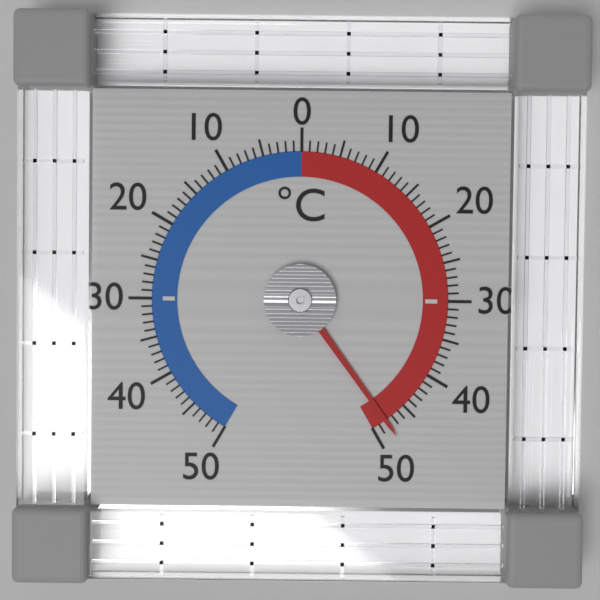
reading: 48 °C
